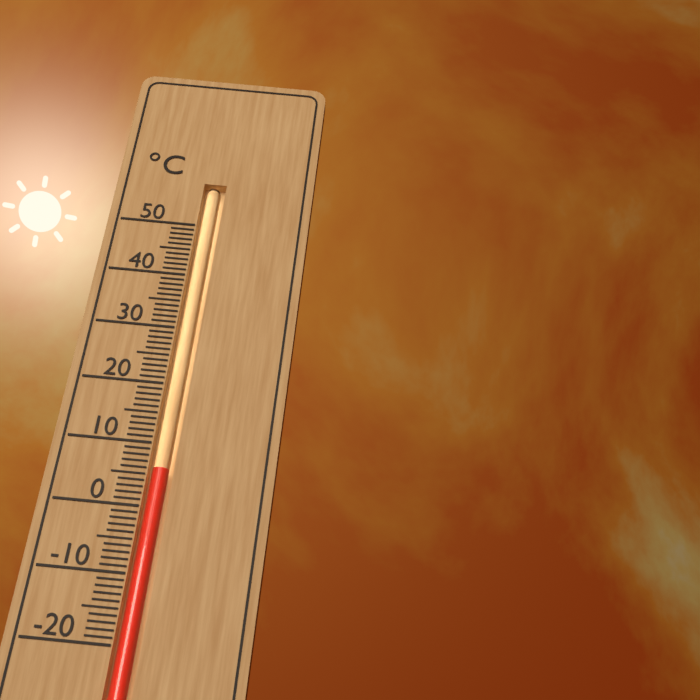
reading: 6 °C
